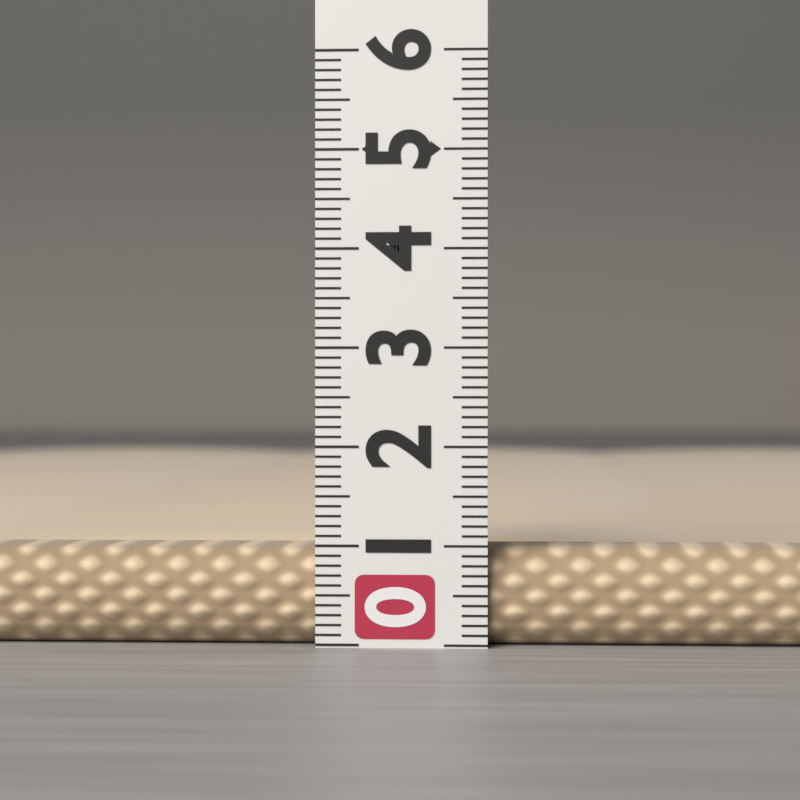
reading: 0.9 (no unit)
